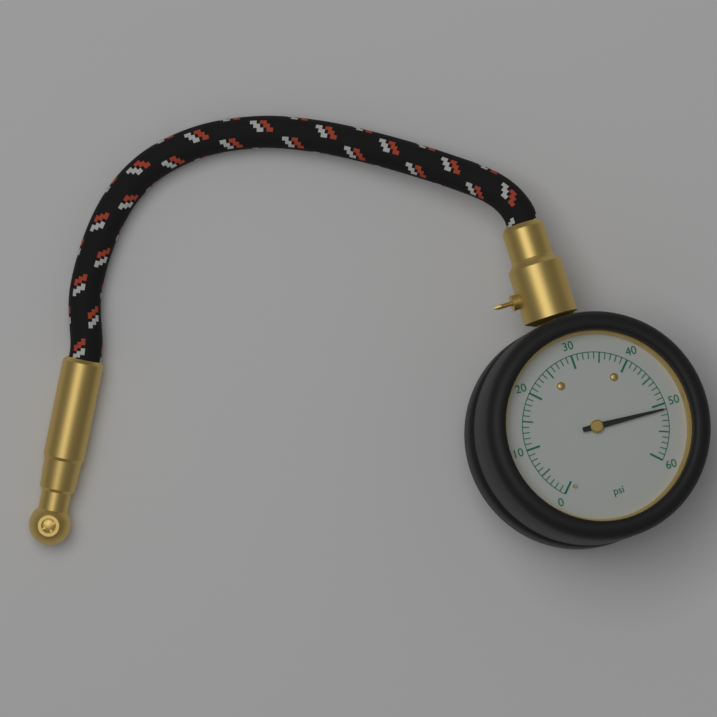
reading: 51 psi
